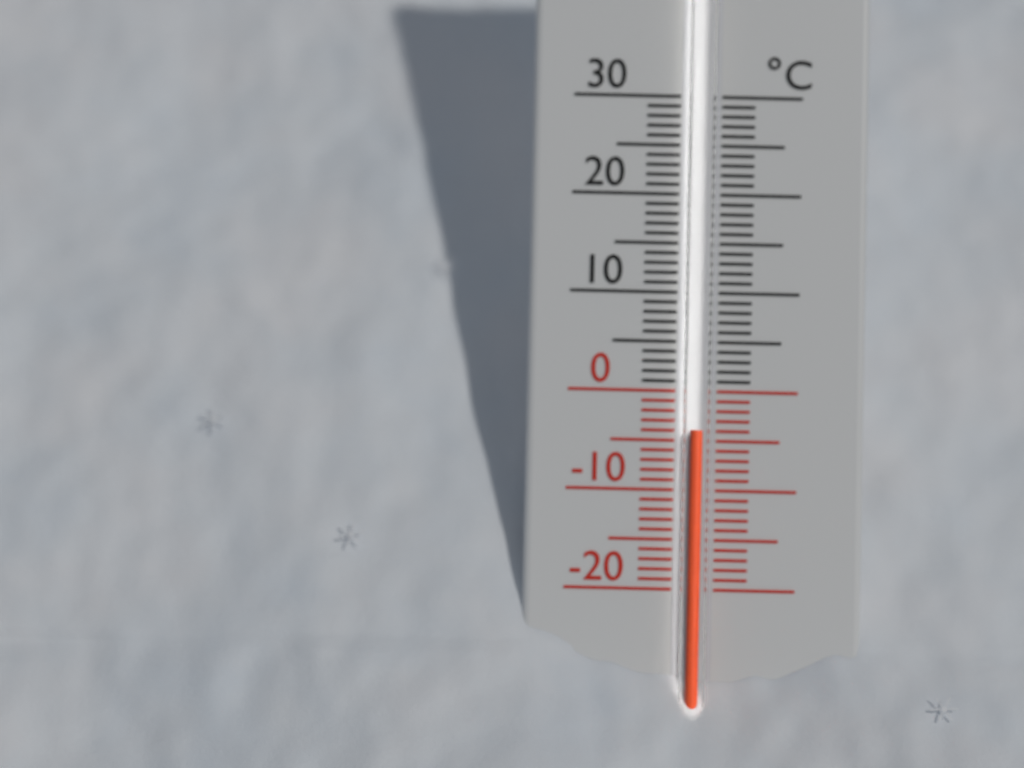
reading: -4 °C
